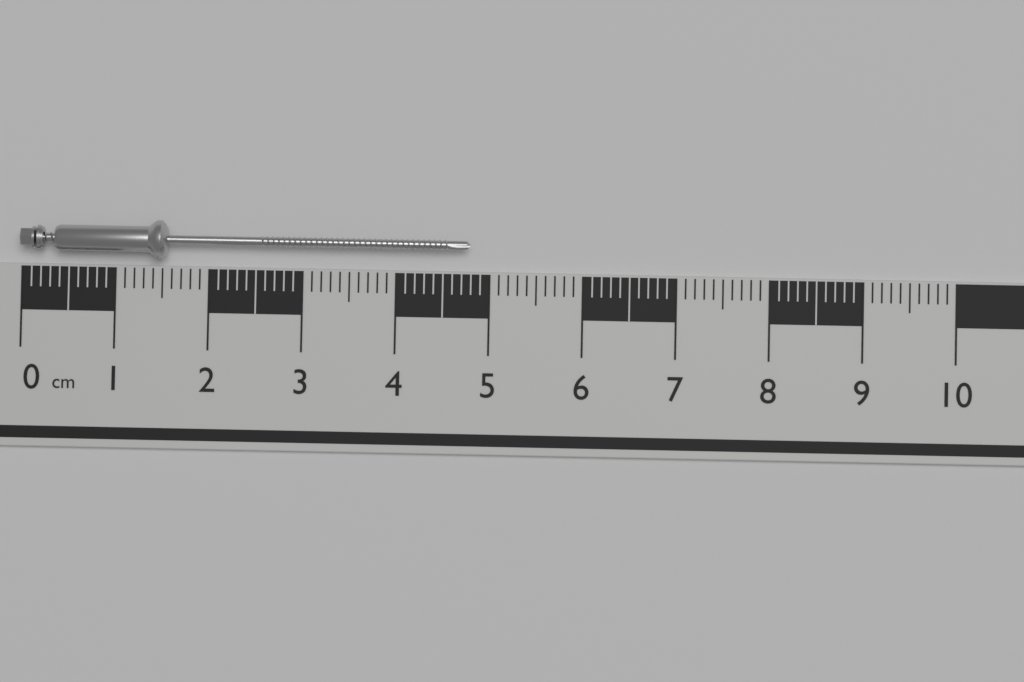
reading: 4.8 cm
